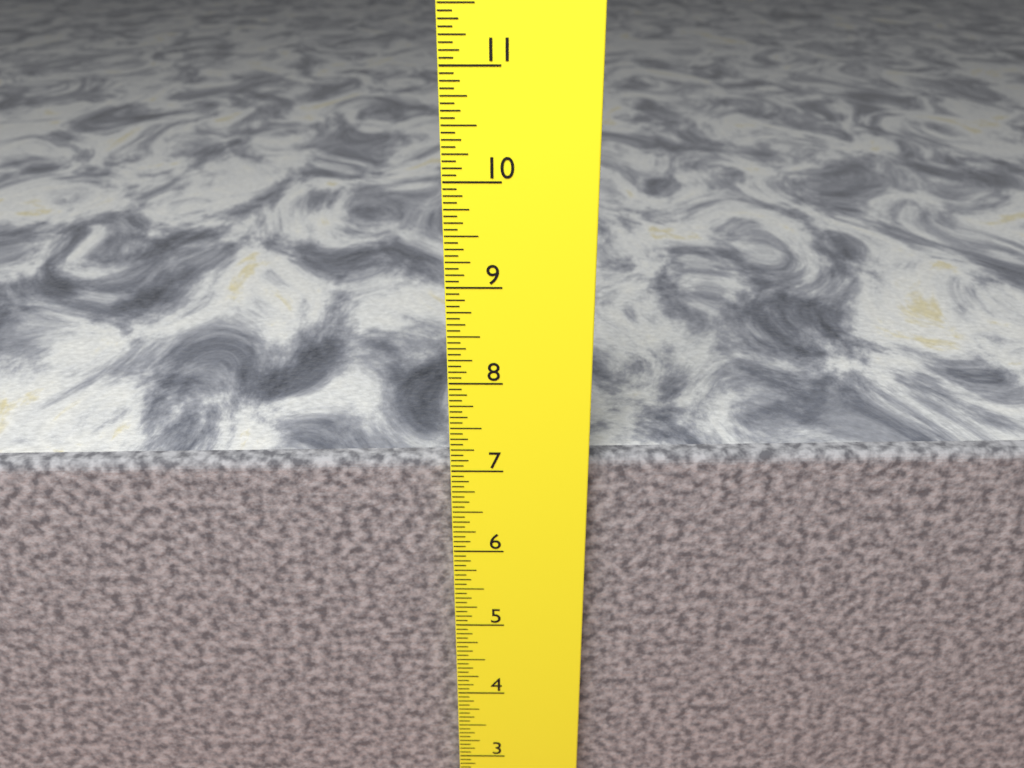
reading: 7.0625 in
